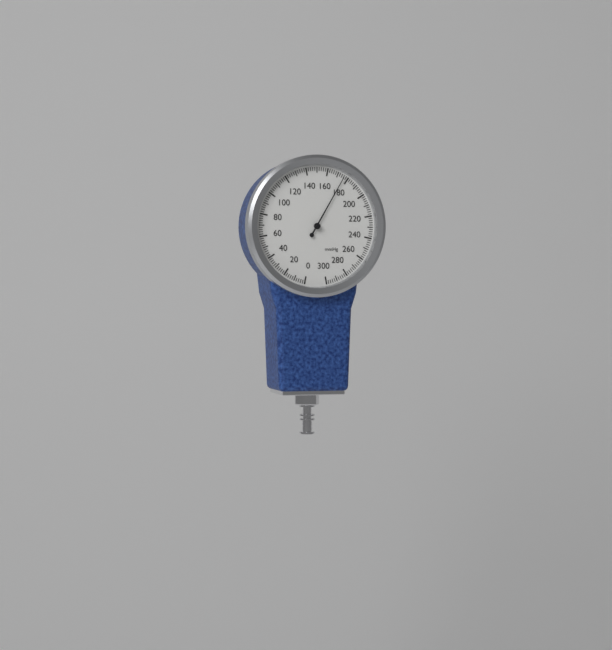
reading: 176 mmHg
